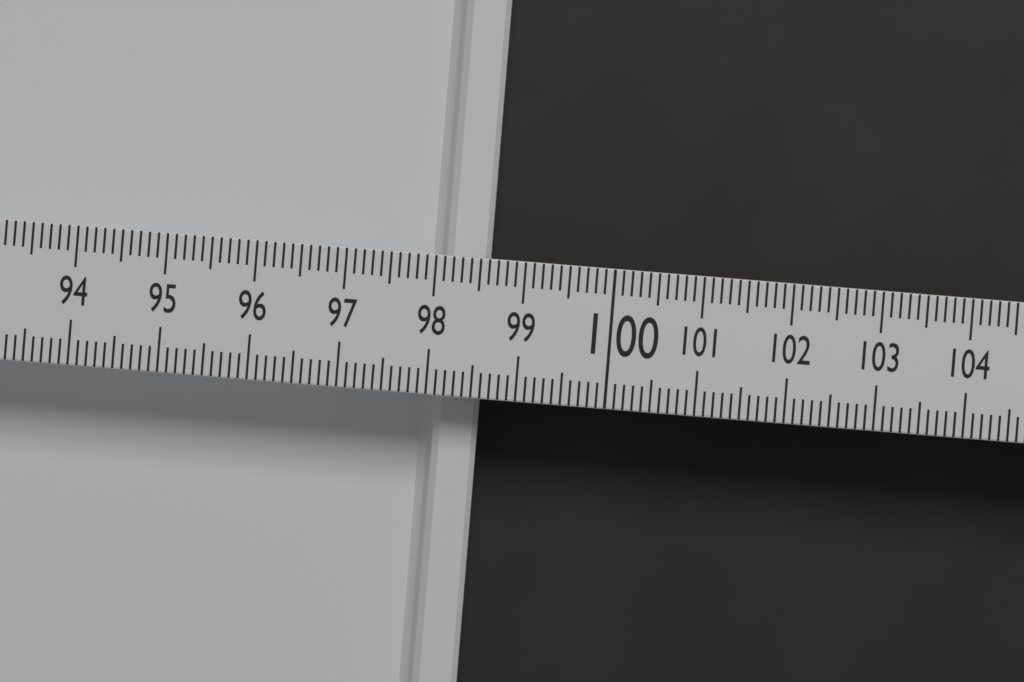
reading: 98.6 (no unit)
